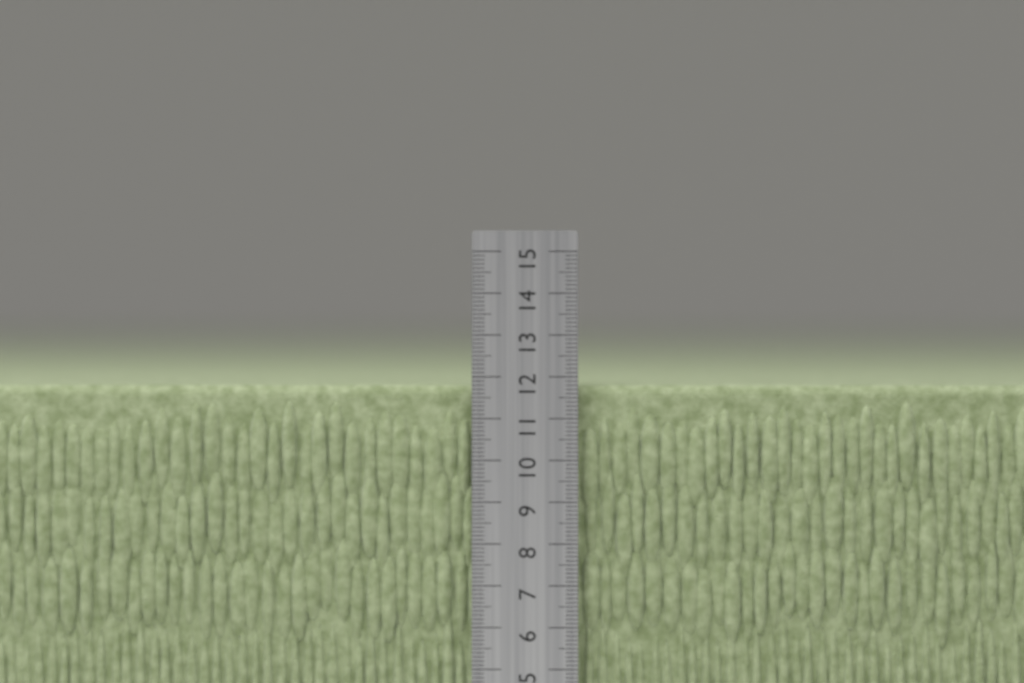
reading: 11.8 cm
